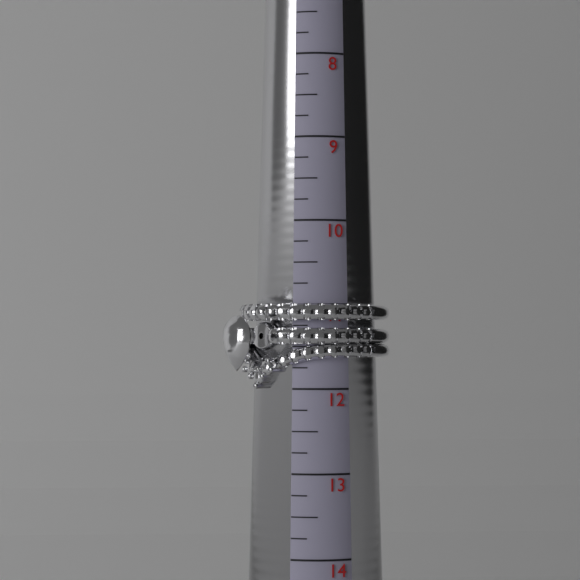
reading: 12.00 (no unit)
